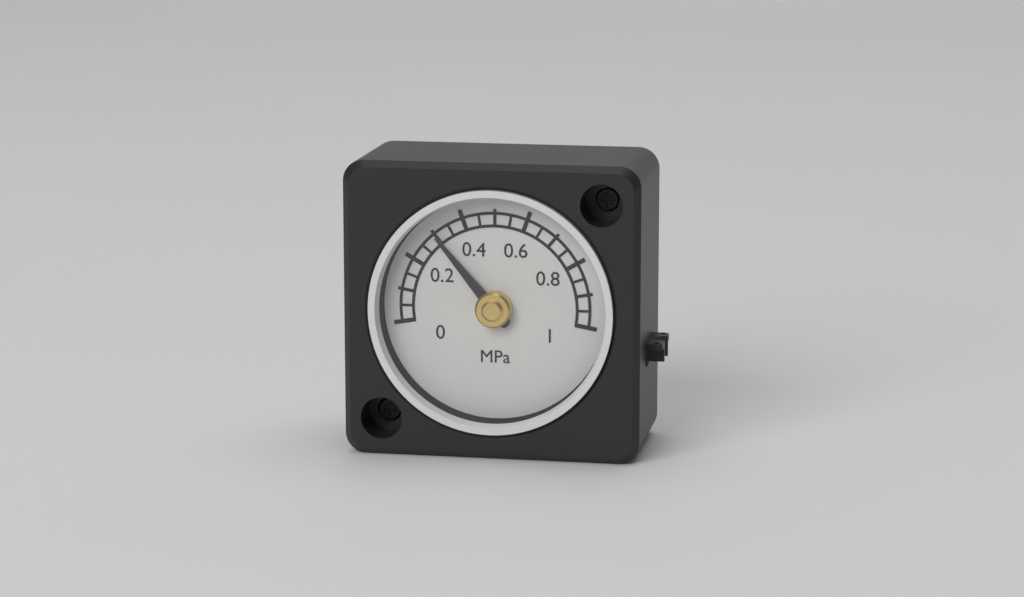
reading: 0.30 MPa
